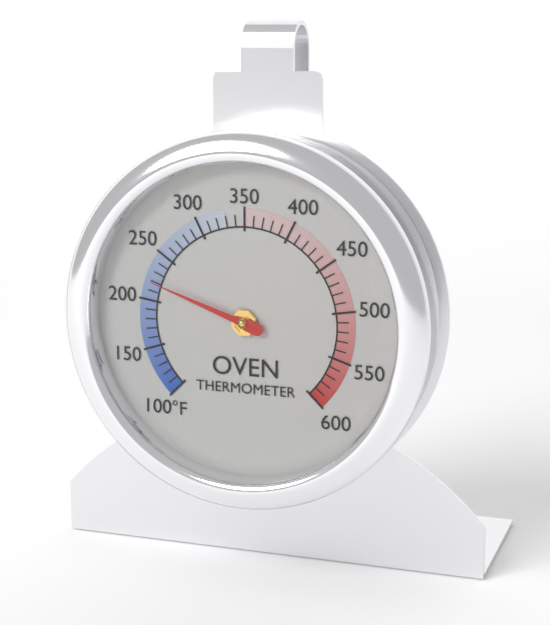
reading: 220 °F
